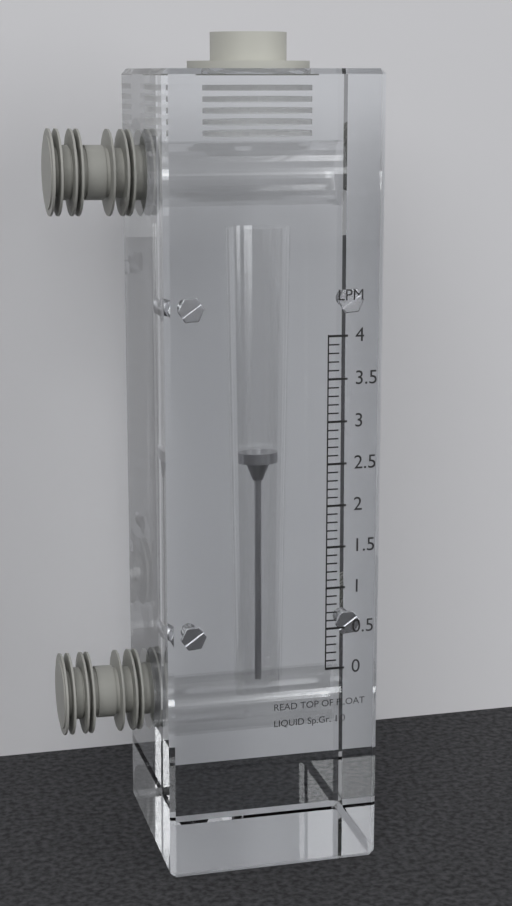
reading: 2.5 LPM
